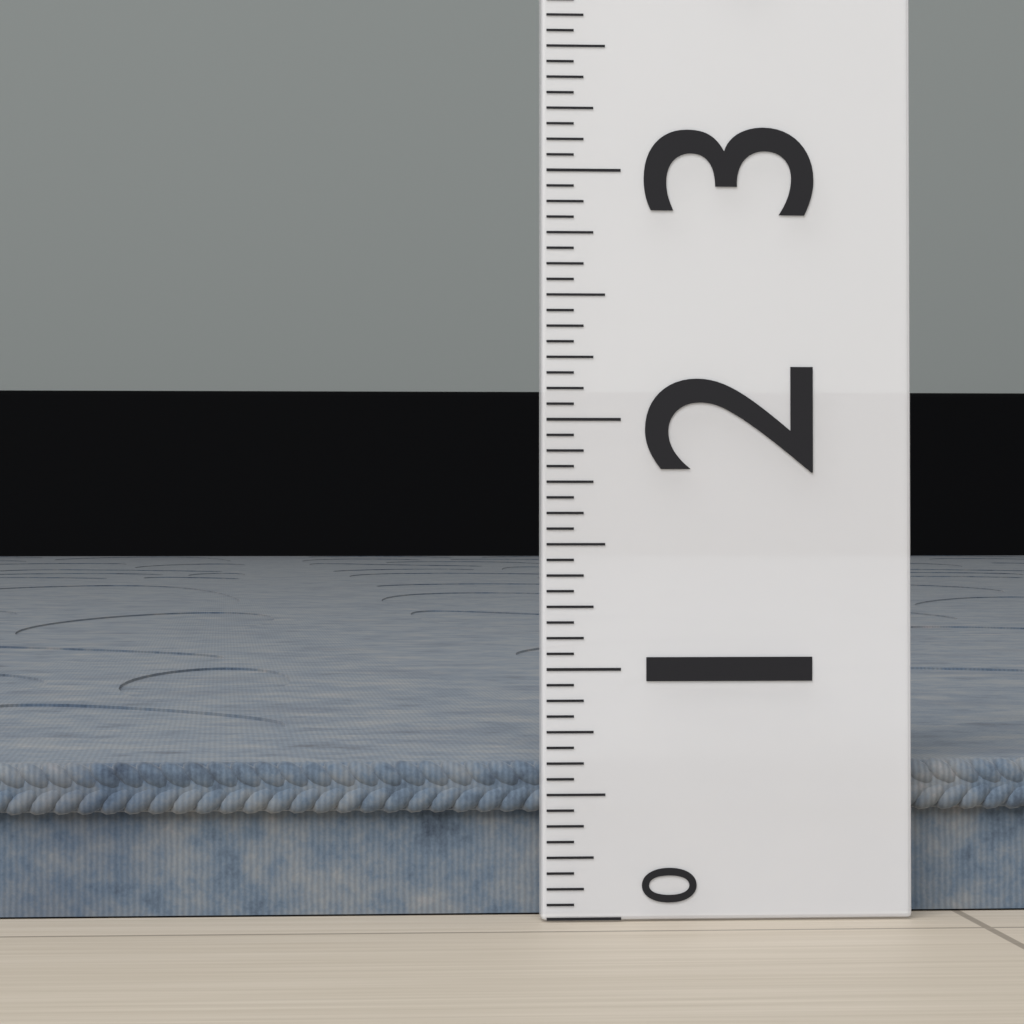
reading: 0.6250 (no unit)
